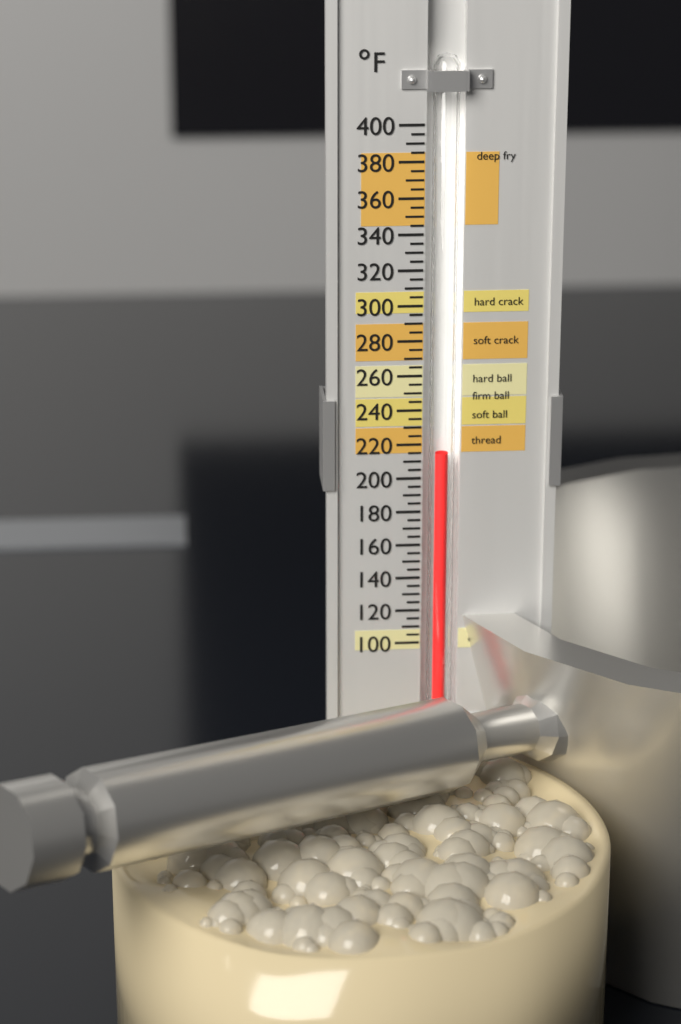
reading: 215 °F
